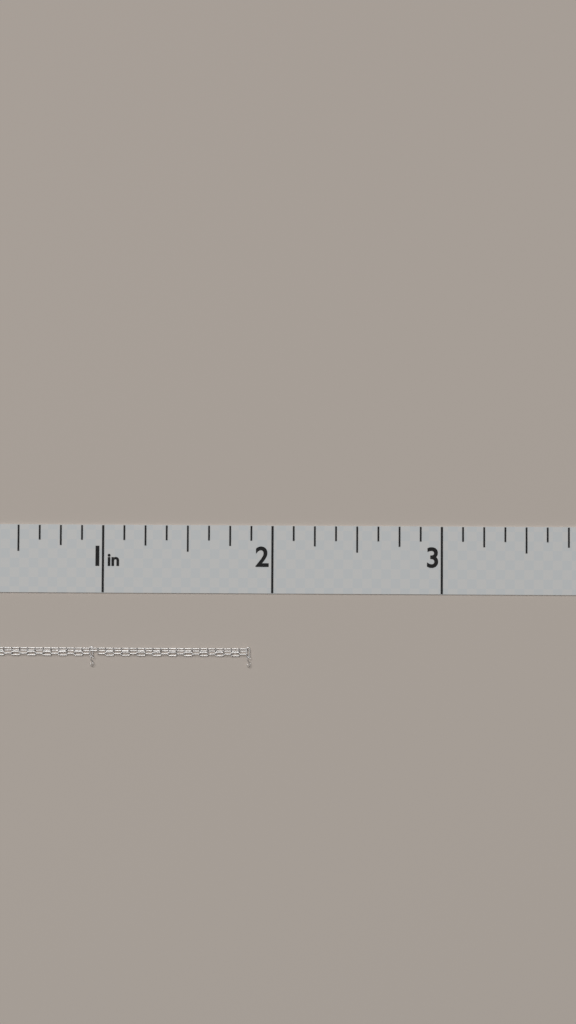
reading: 1.875 in
